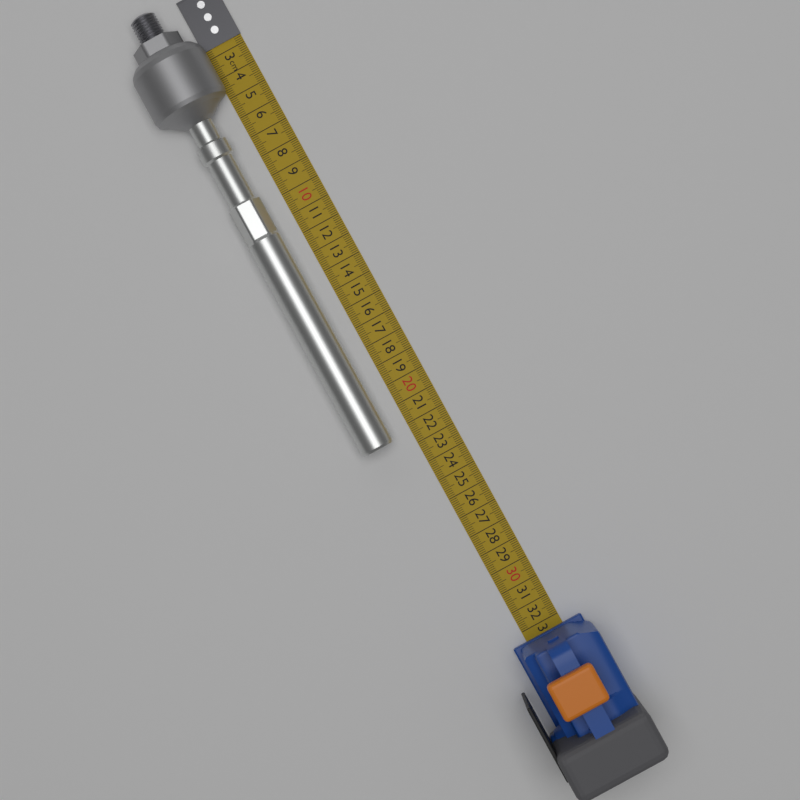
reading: 22.4 cm
